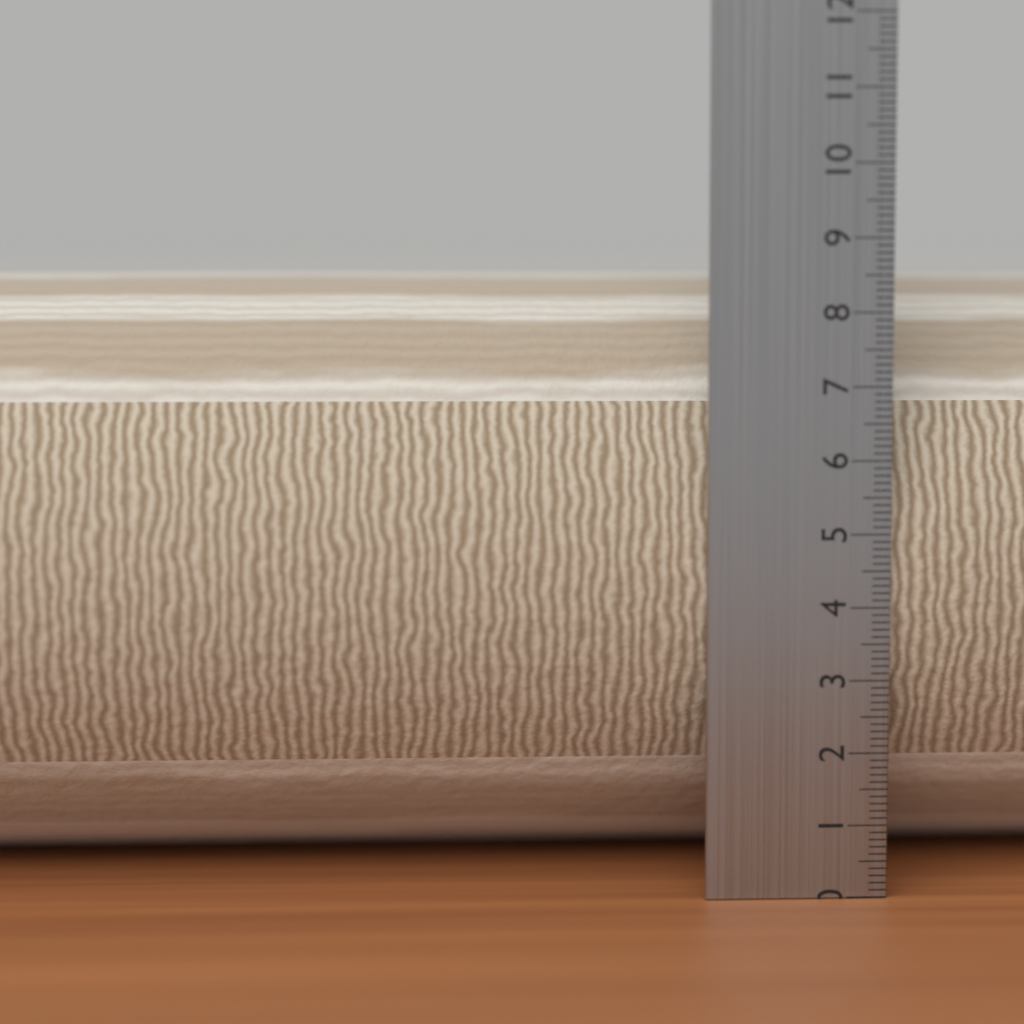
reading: 8.6 cm
